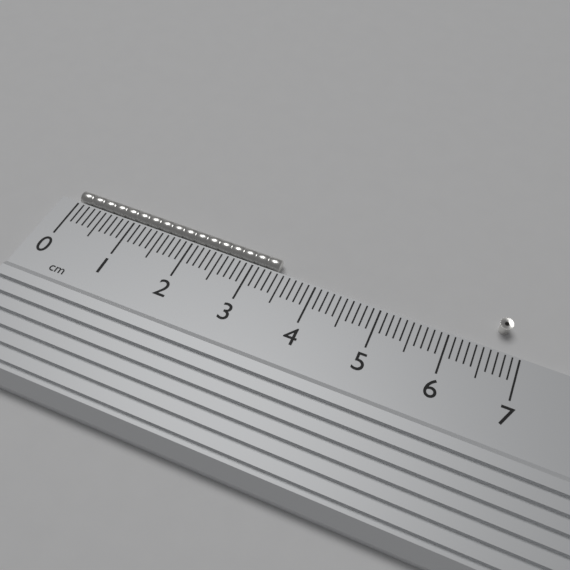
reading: 3.4 cm
